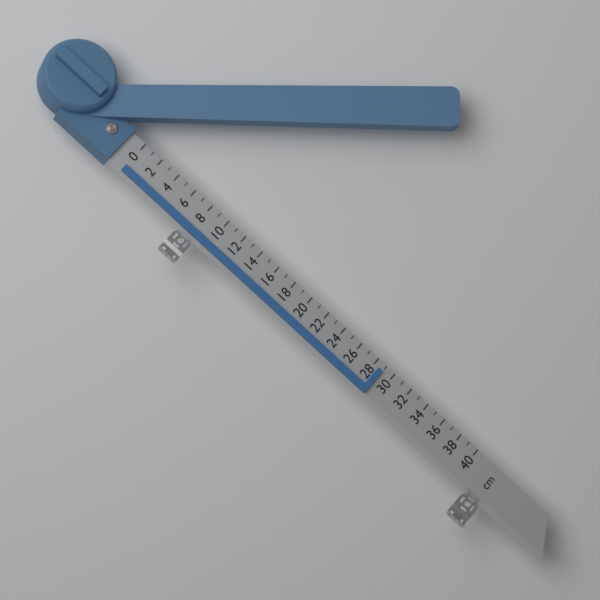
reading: 29 cm
